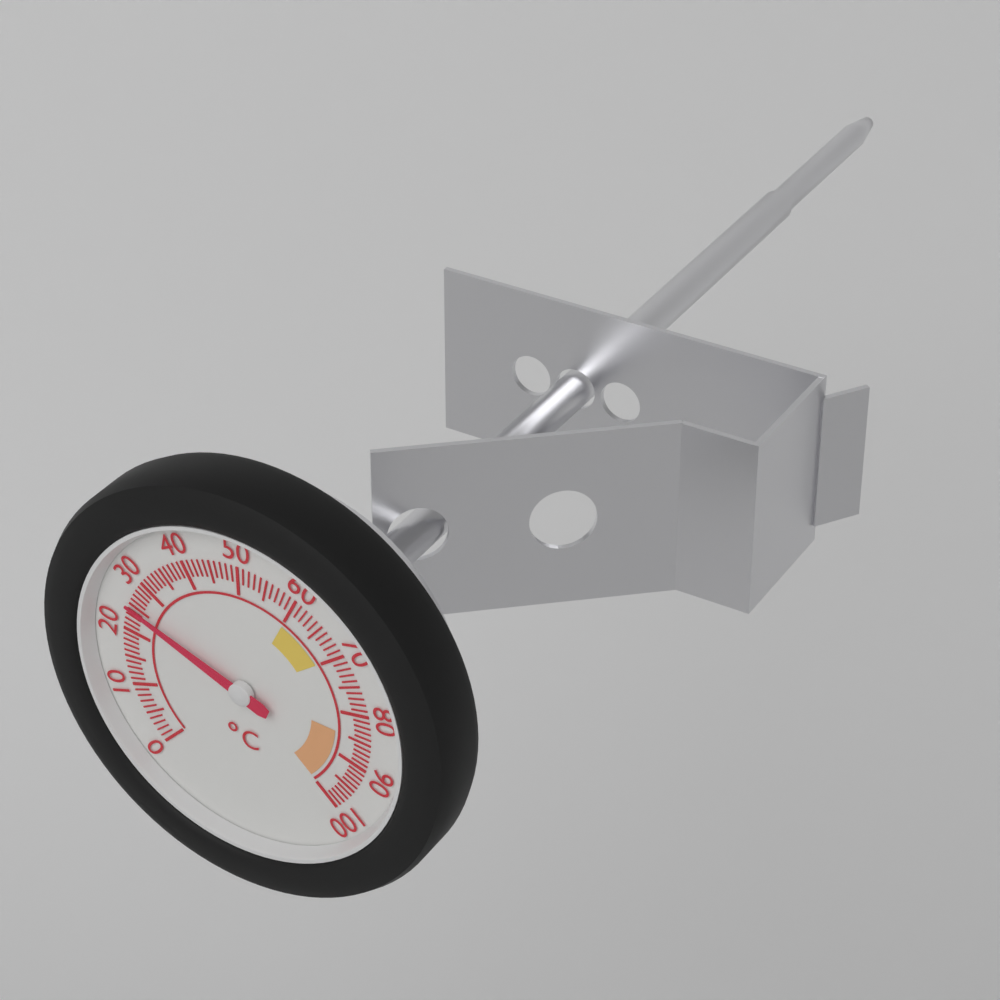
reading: 25 °C
